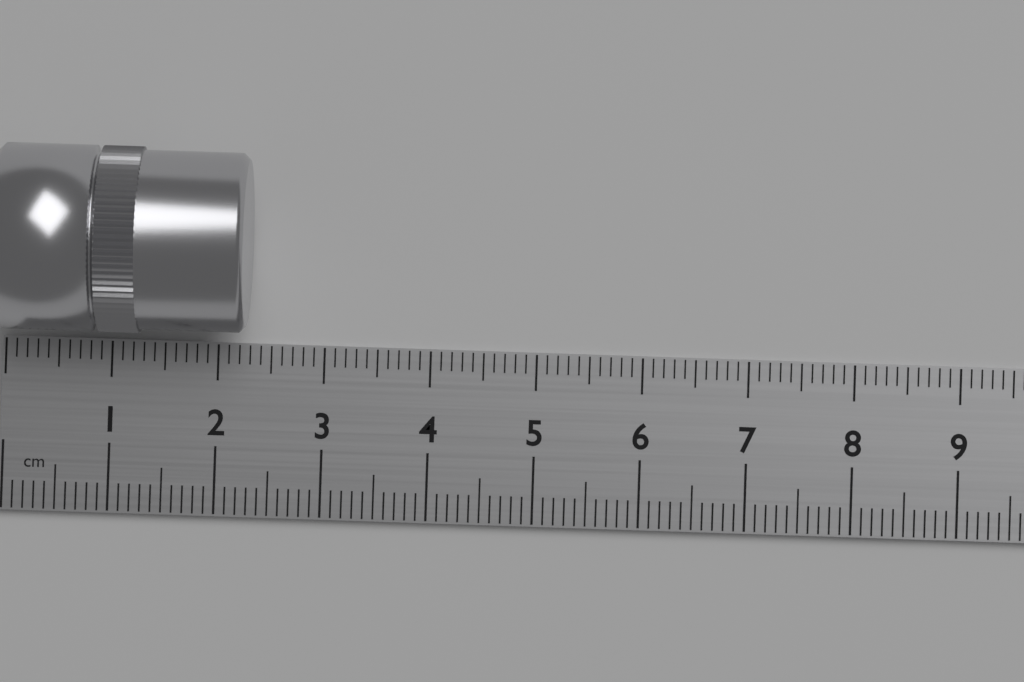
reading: 2.3 cm
